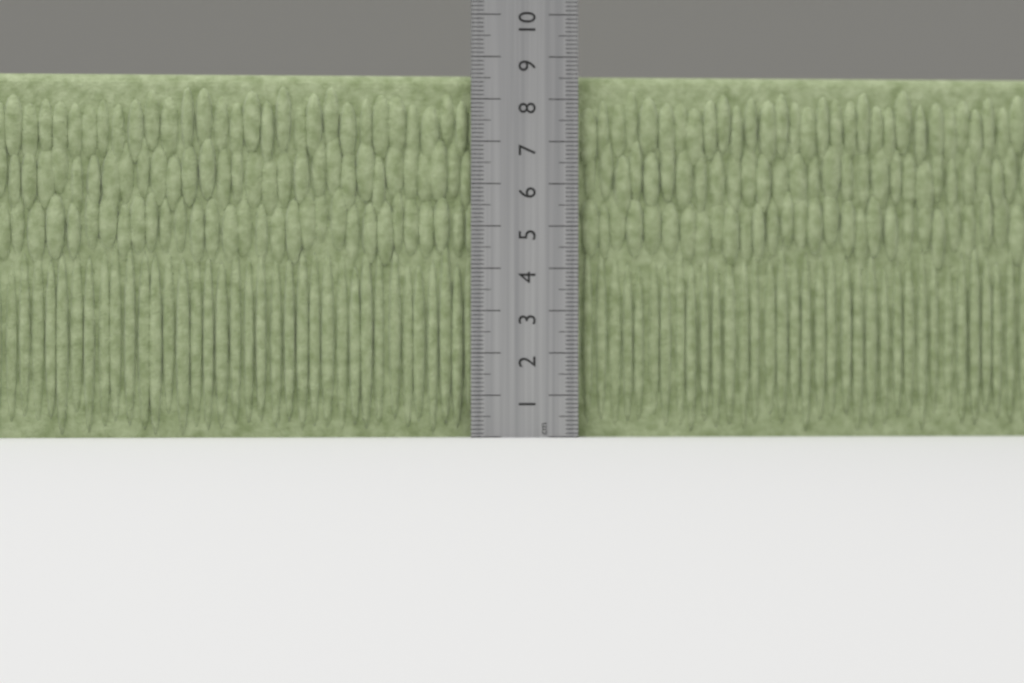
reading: 8.6 cm
